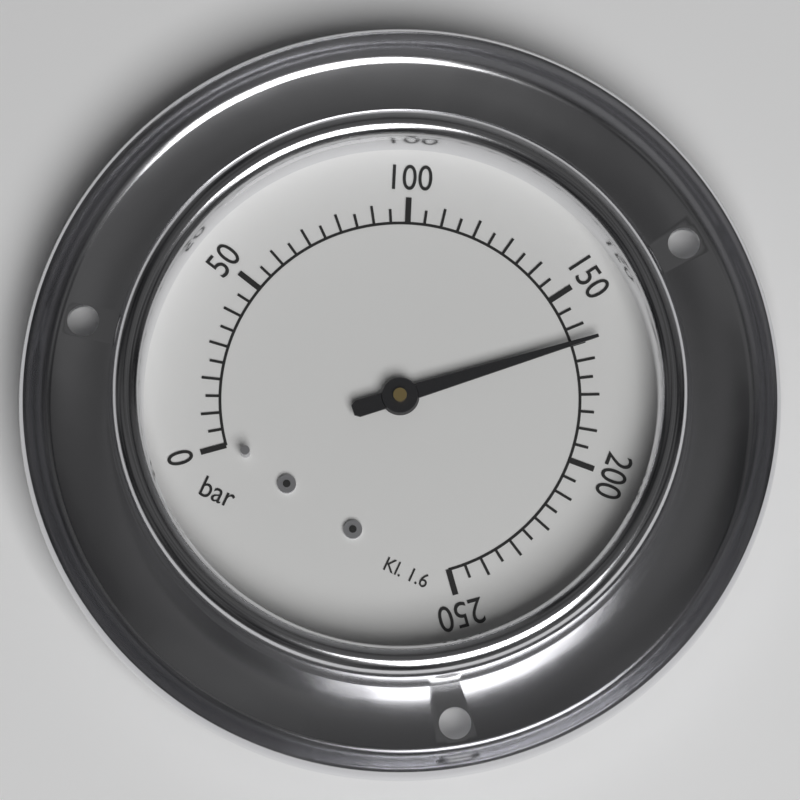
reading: 165 bar
